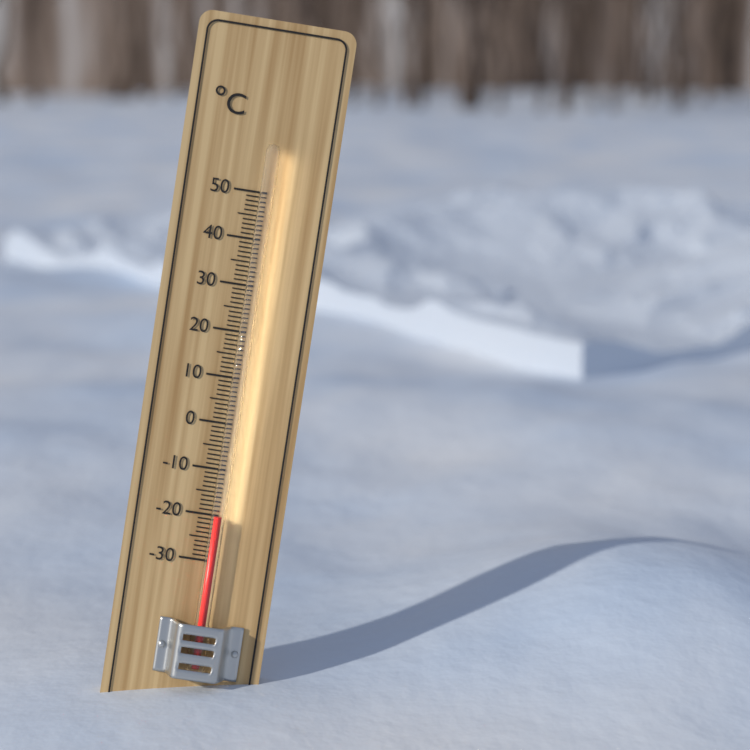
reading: -20 °C
